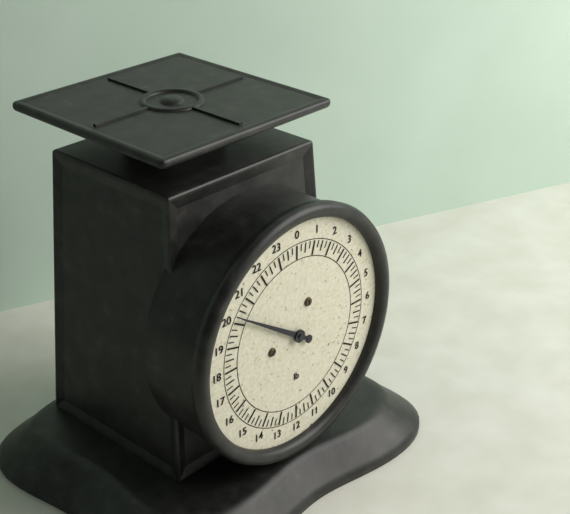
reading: 20.25 lb
